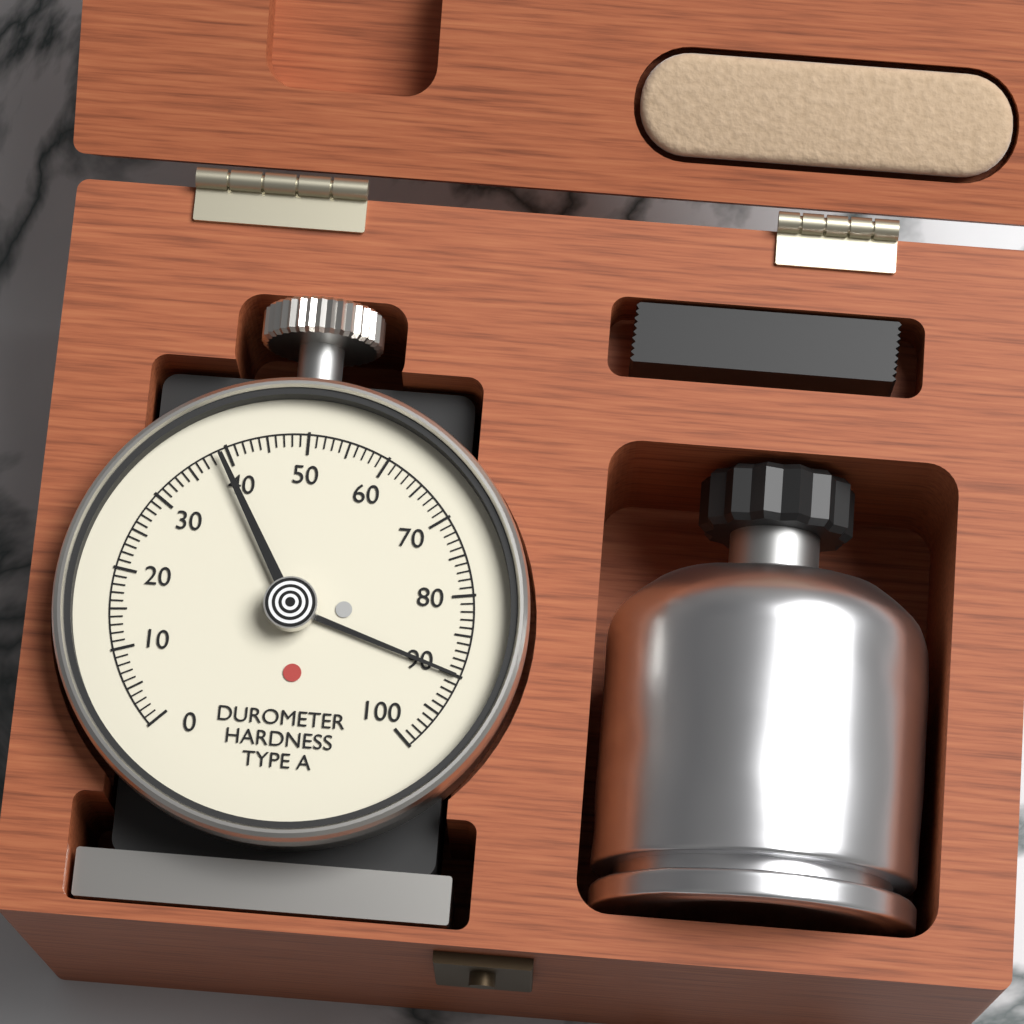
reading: 90 Shore A
